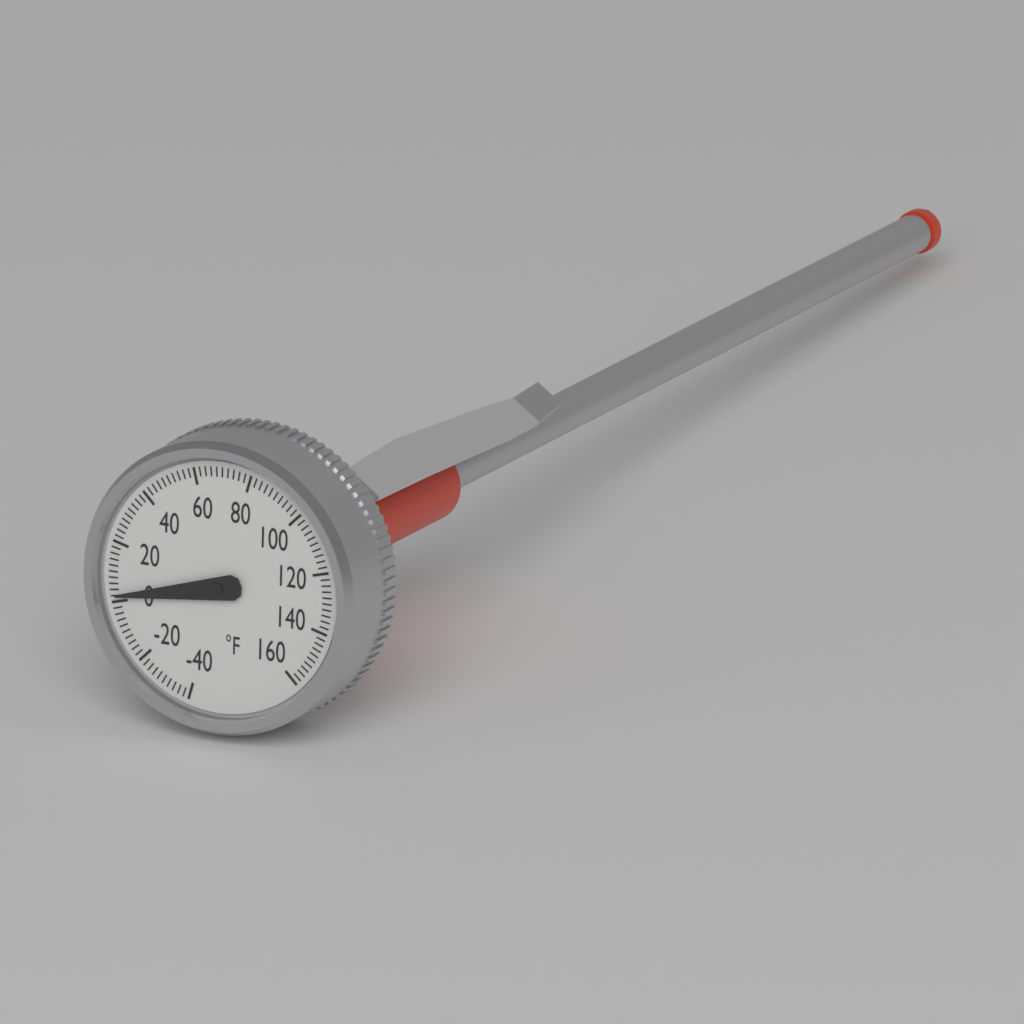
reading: 2 °F
